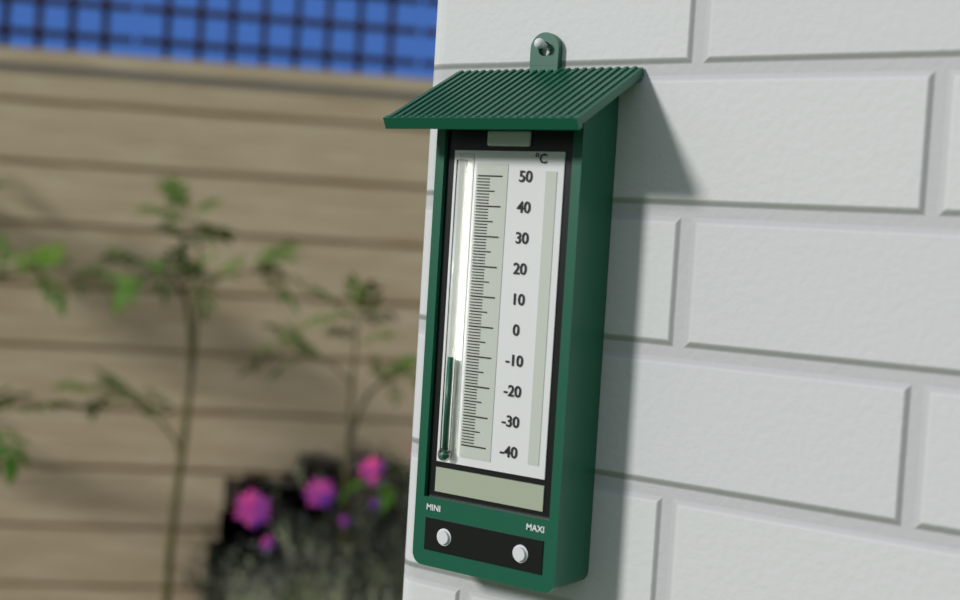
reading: -11 °C
